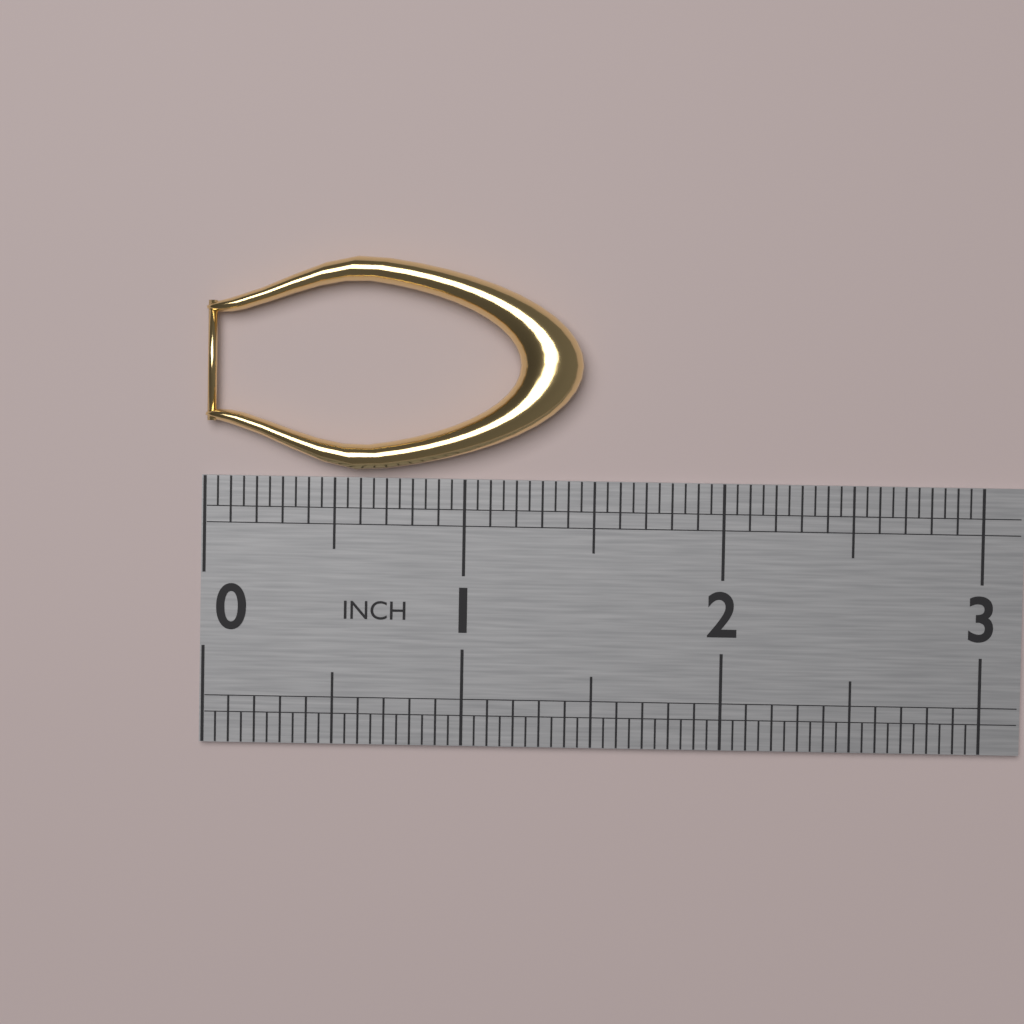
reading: 1.45 in
